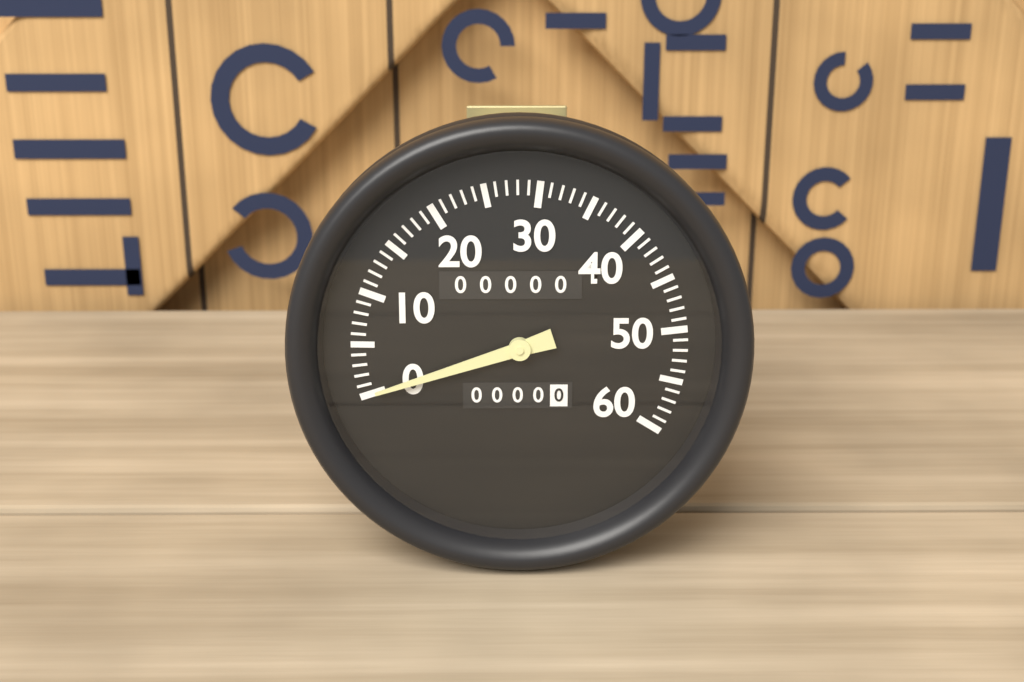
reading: 0 (no unit)
